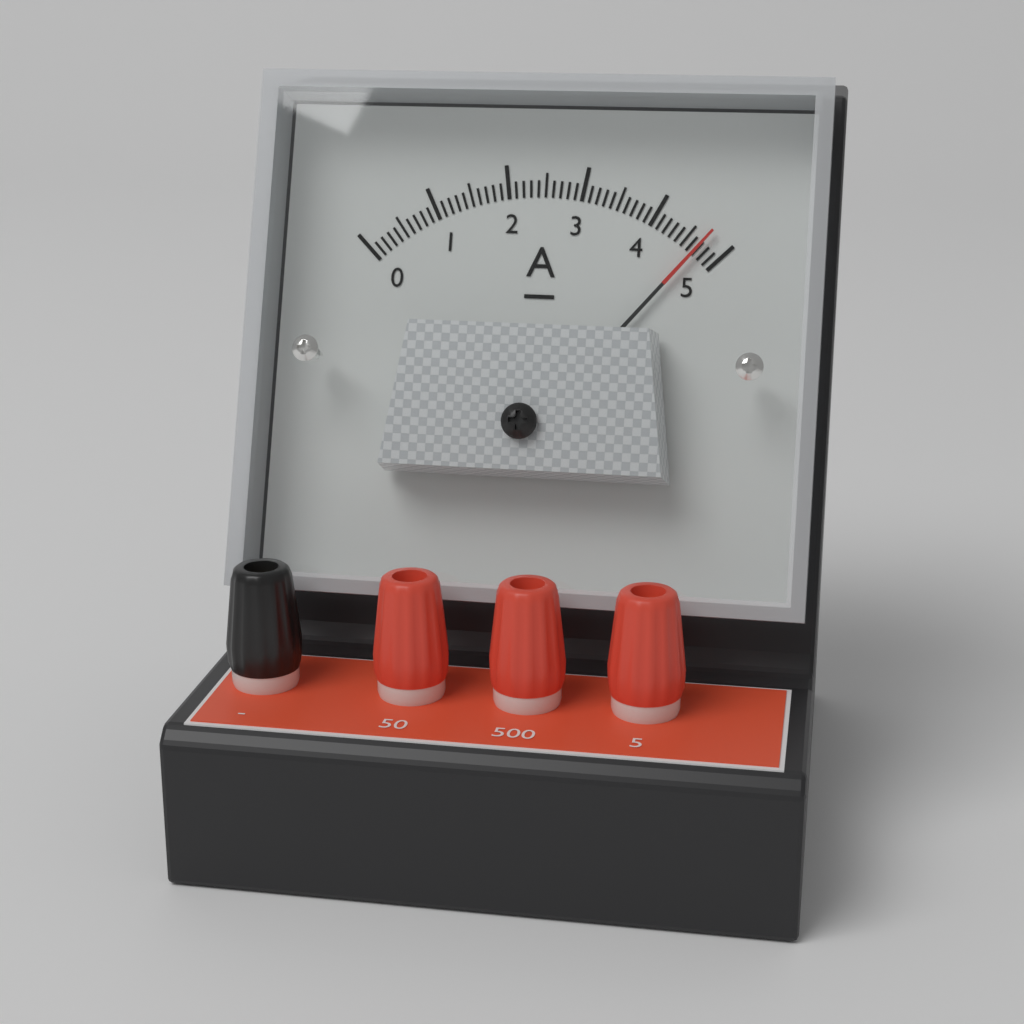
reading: 4.7 A
